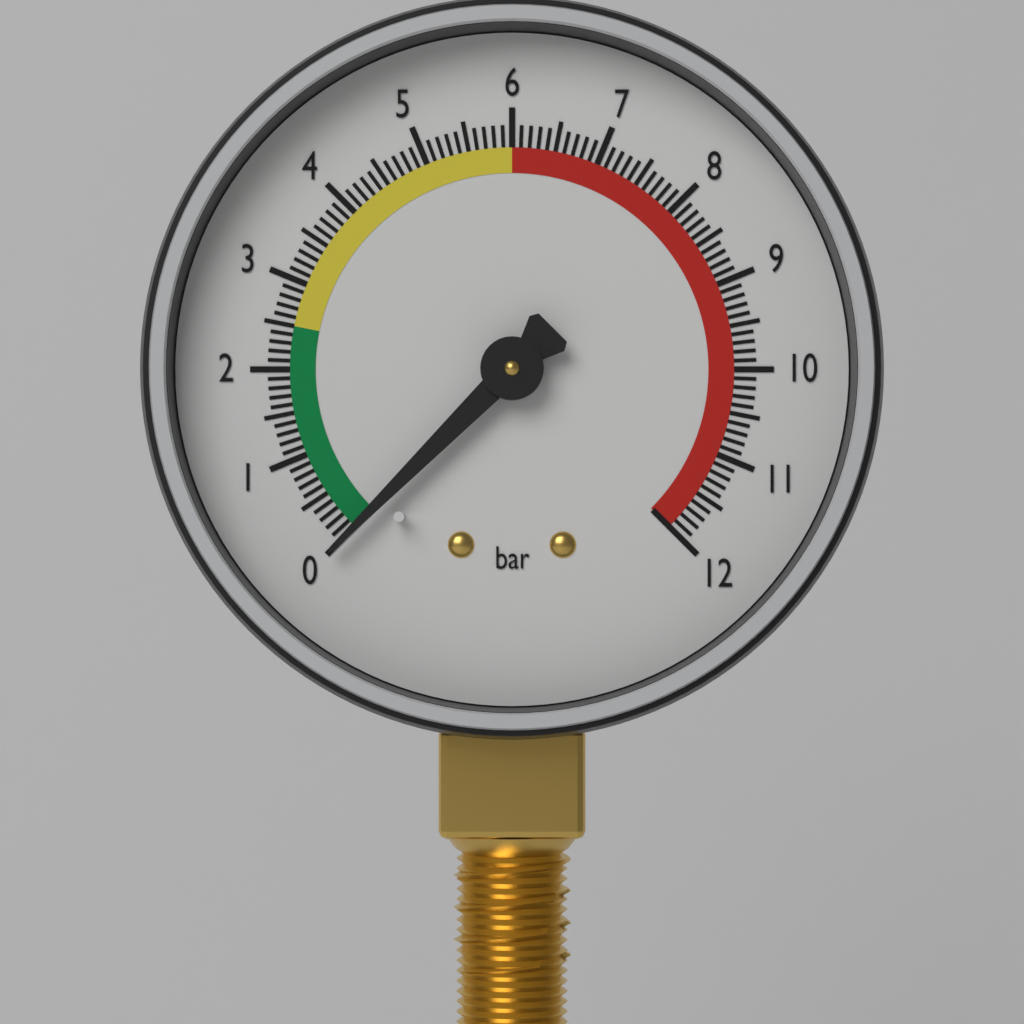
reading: 0.0 bar
